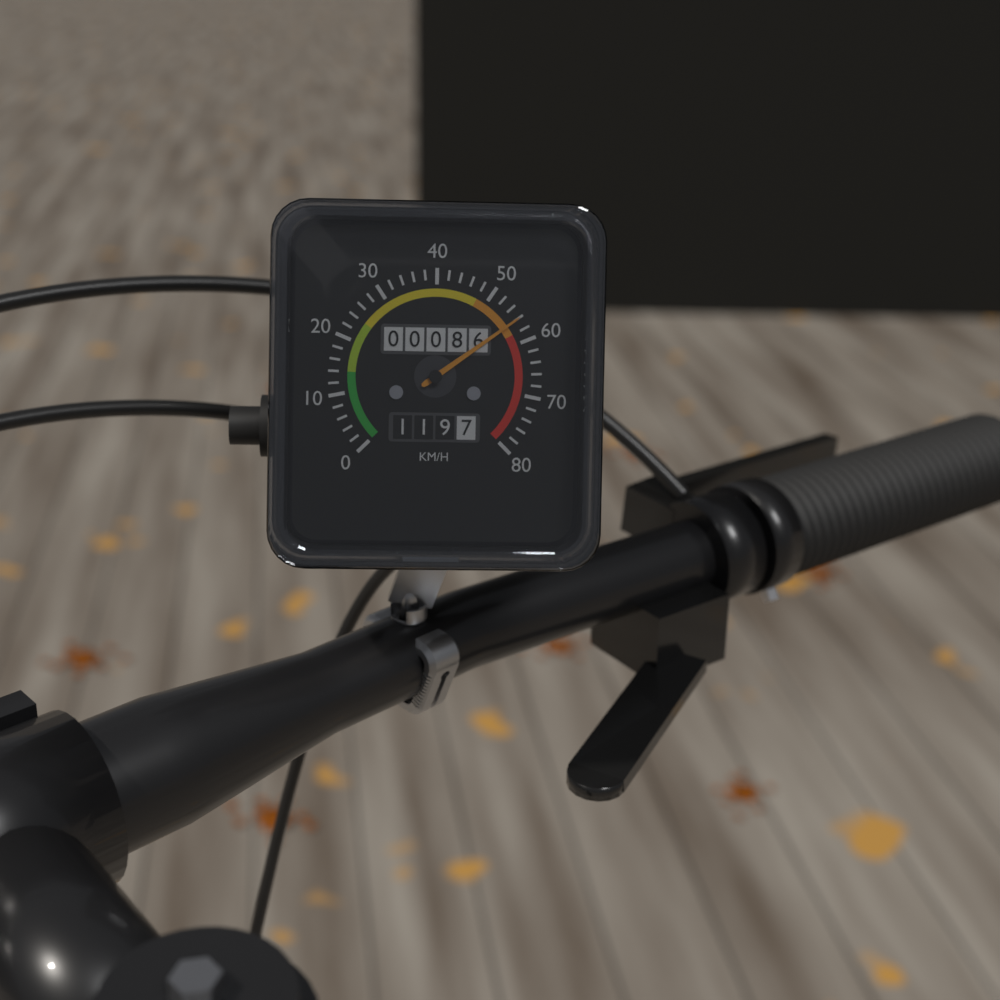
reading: 56 km/h
